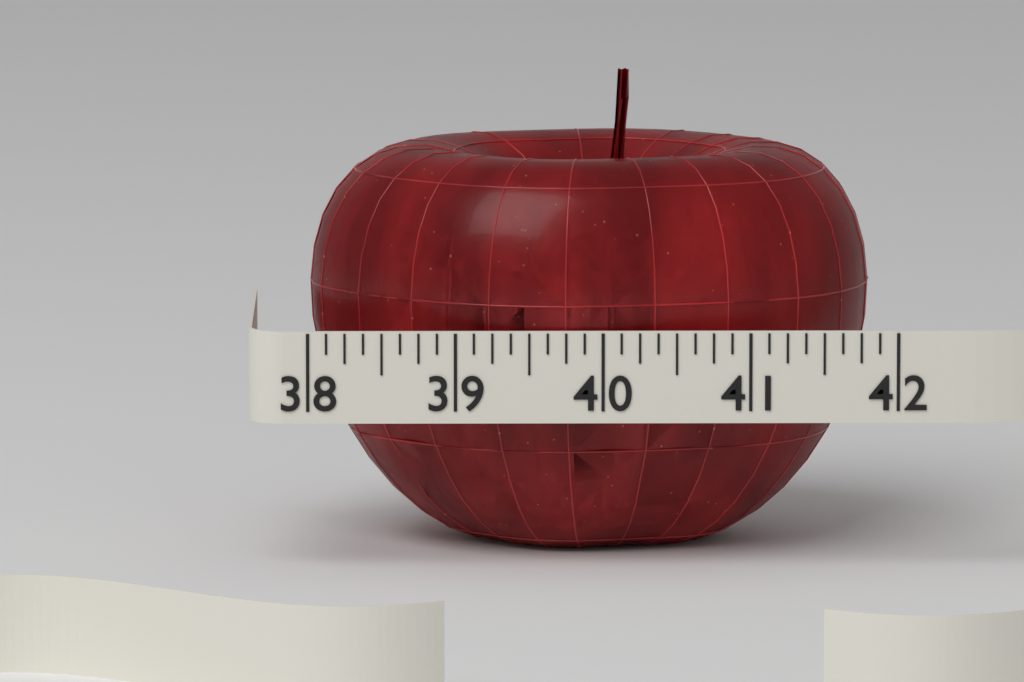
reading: 41.875 (no unit)
